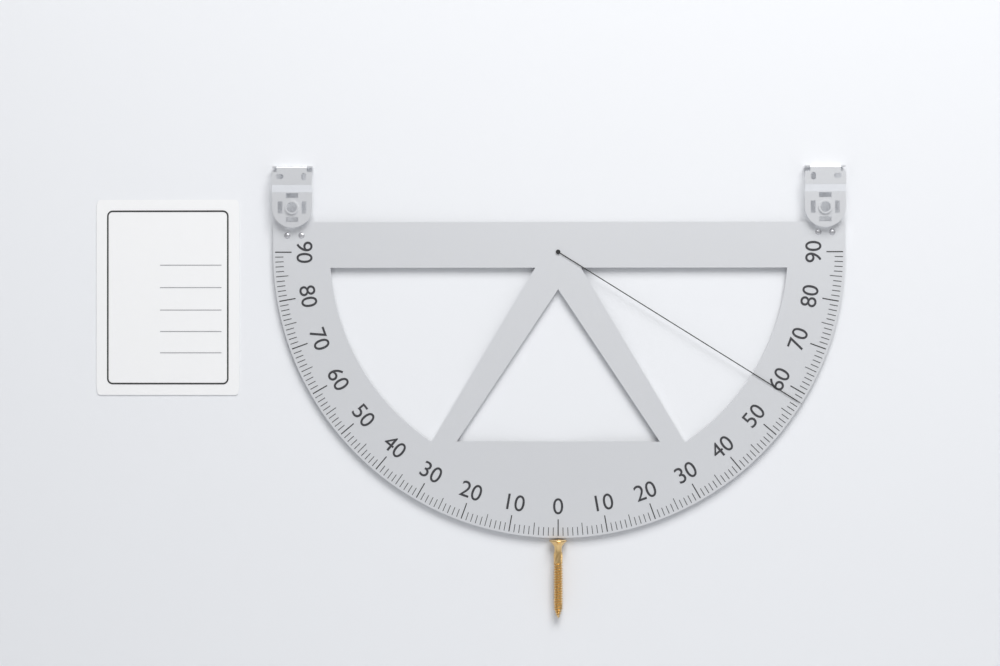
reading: 58 (no unit)
